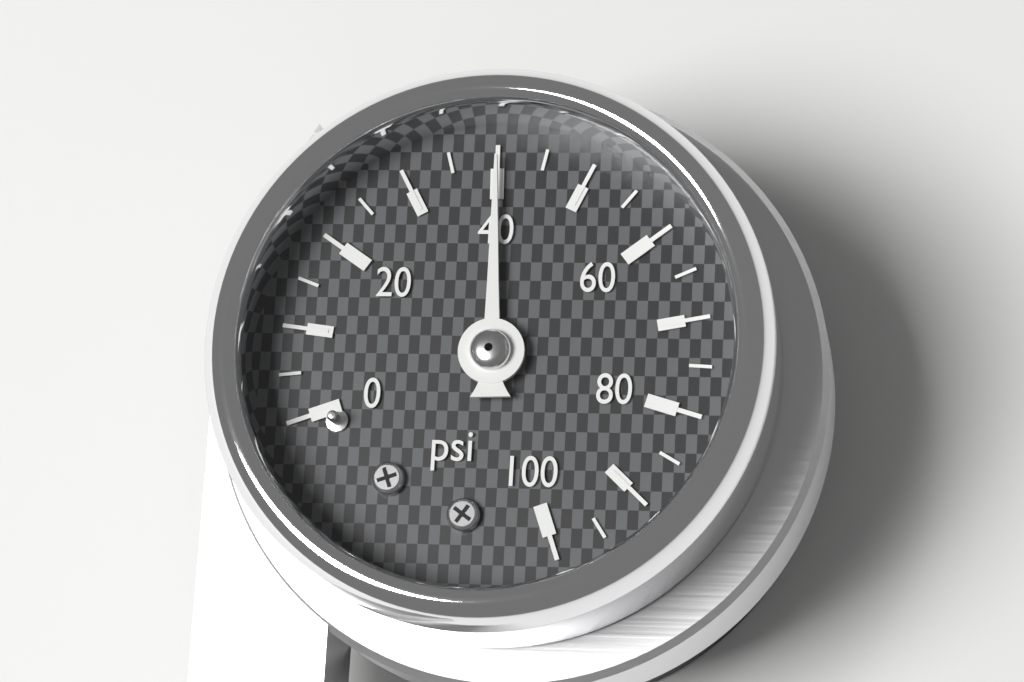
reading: 40 psi
